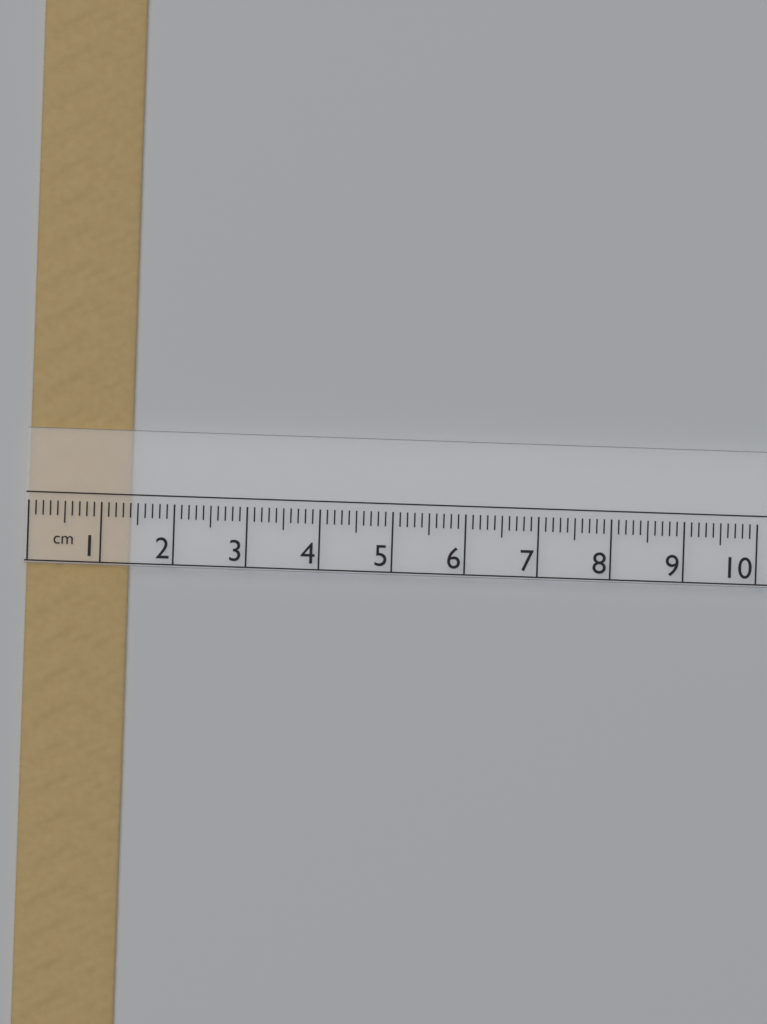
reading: 1.4 cm
